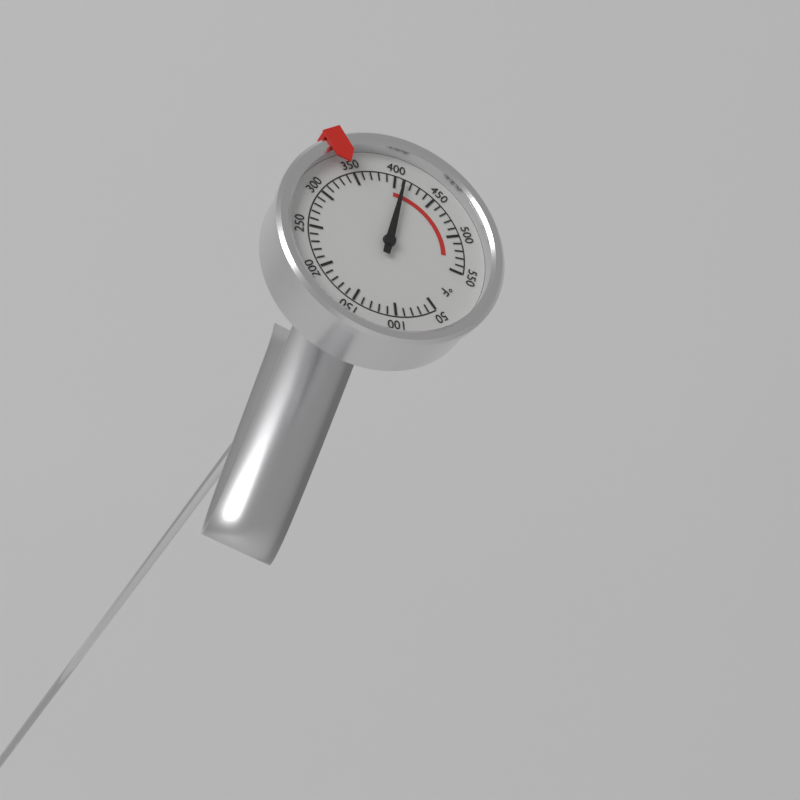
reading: 410 °F
